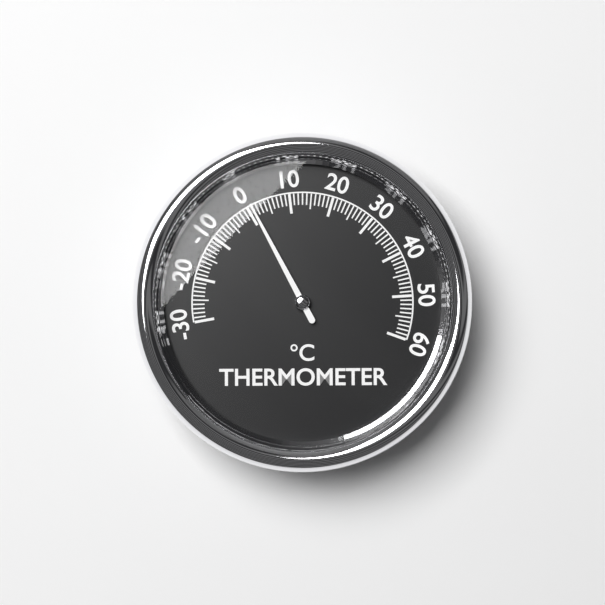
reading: 1 °C
